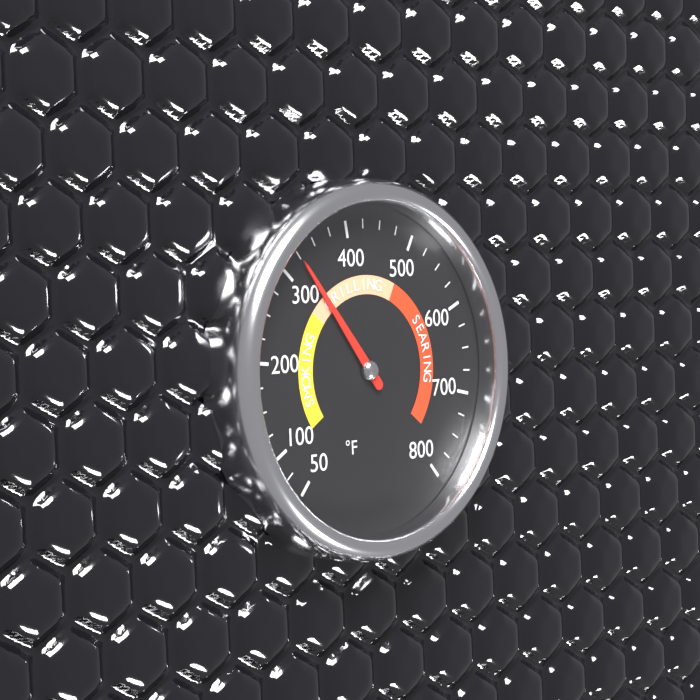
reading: 325 °F
